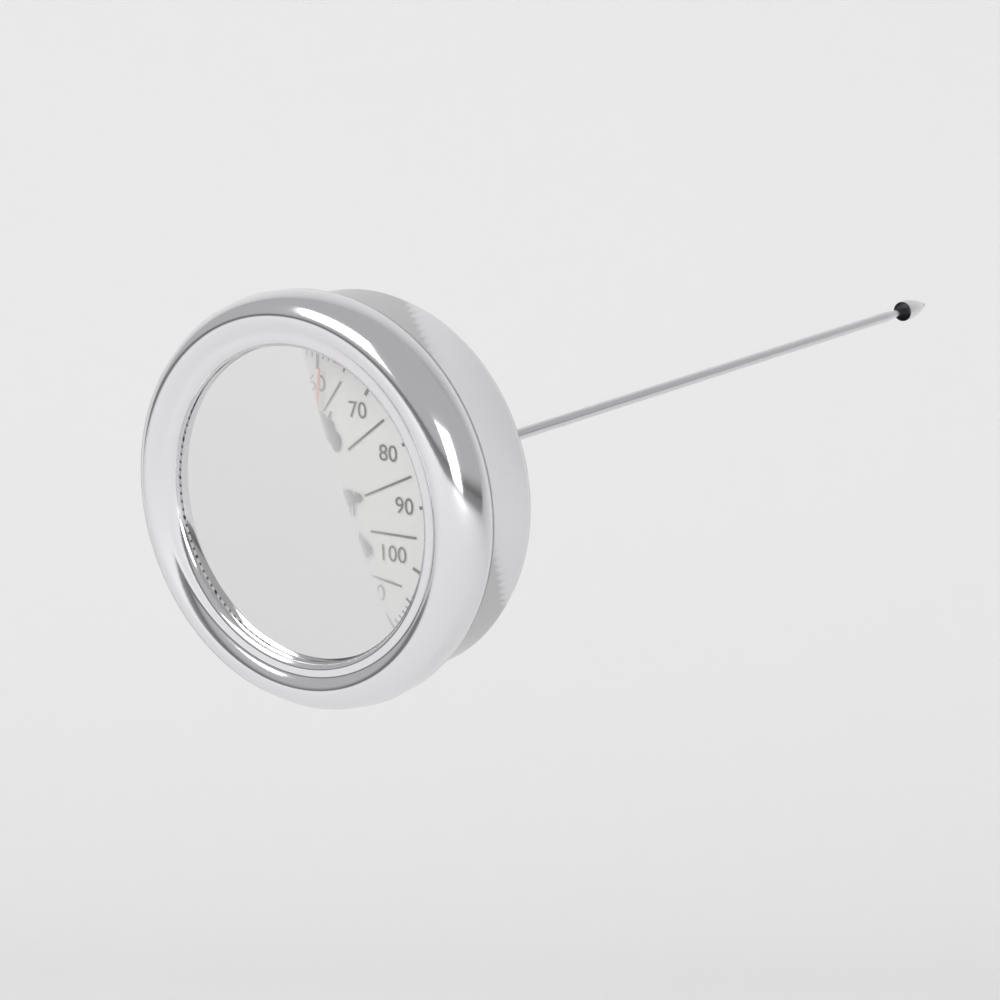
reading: 61 °C
